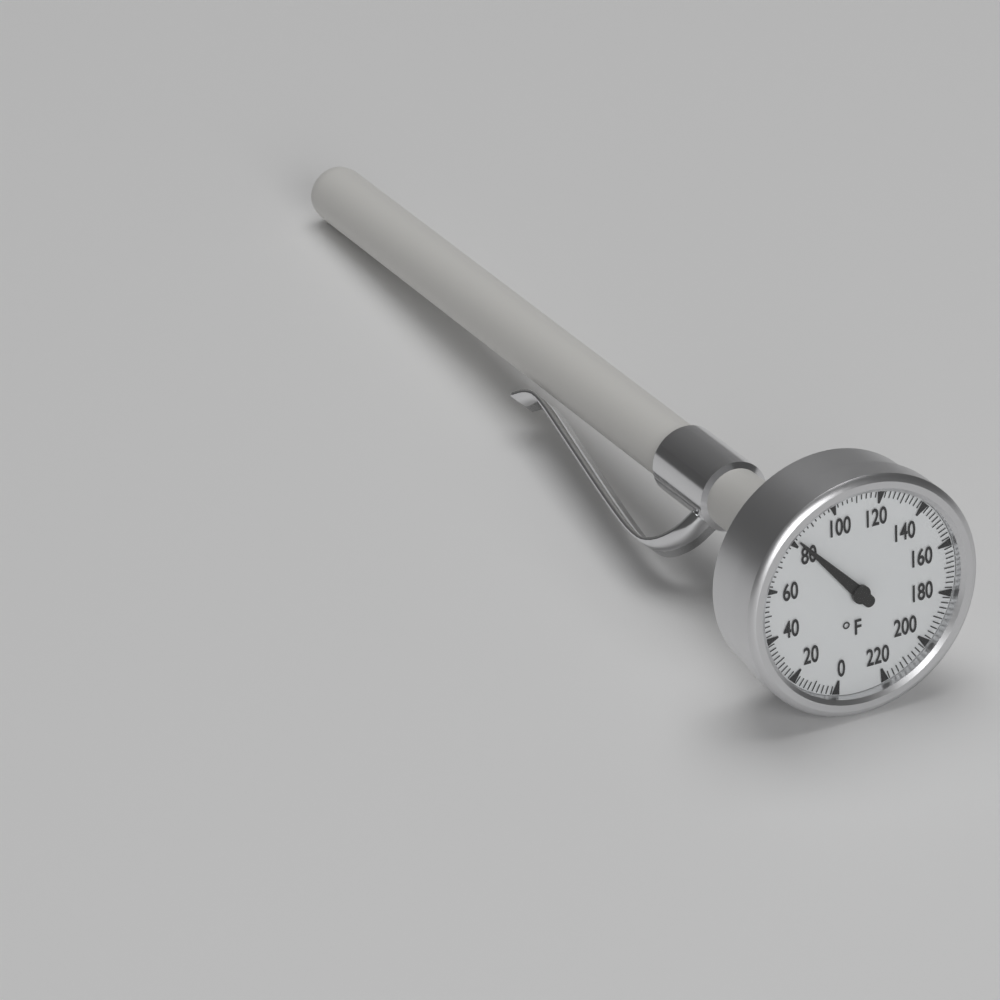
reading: 82 °F
